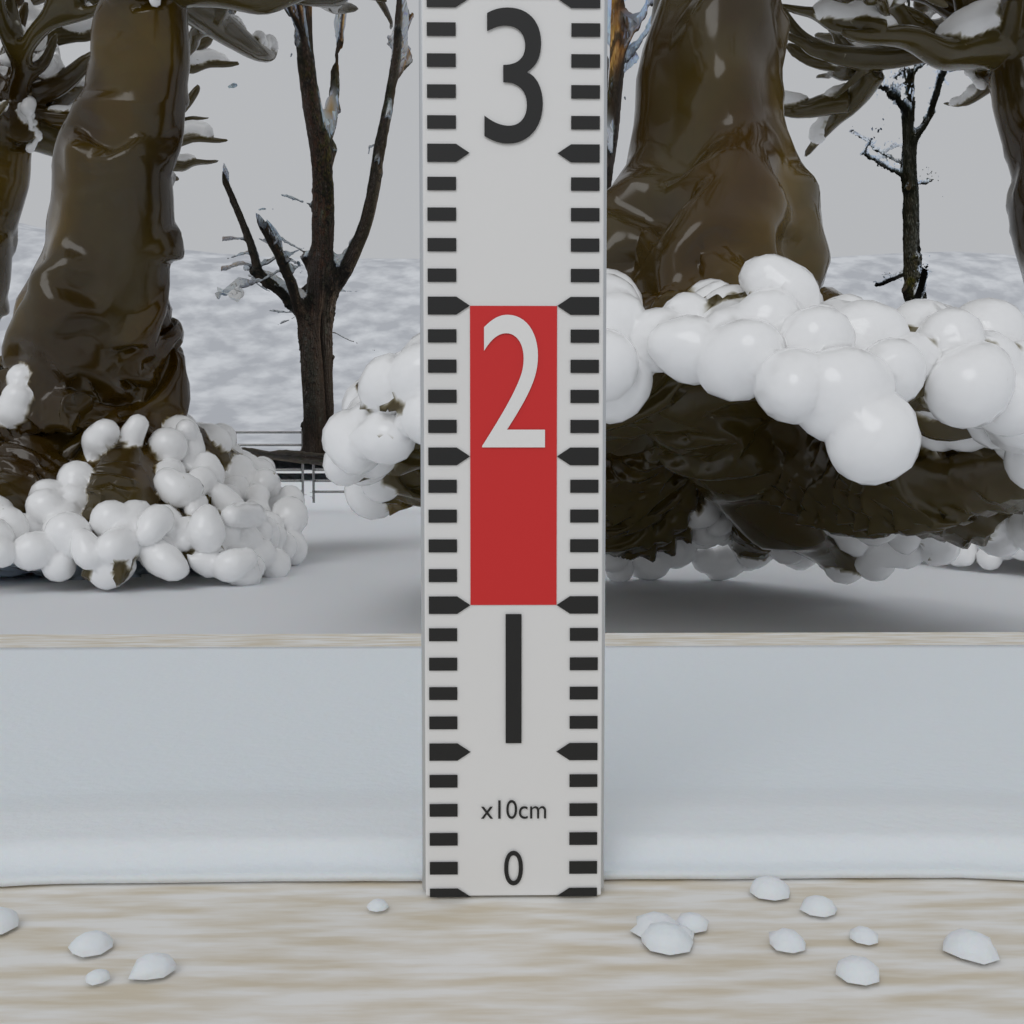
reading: 1 cm
